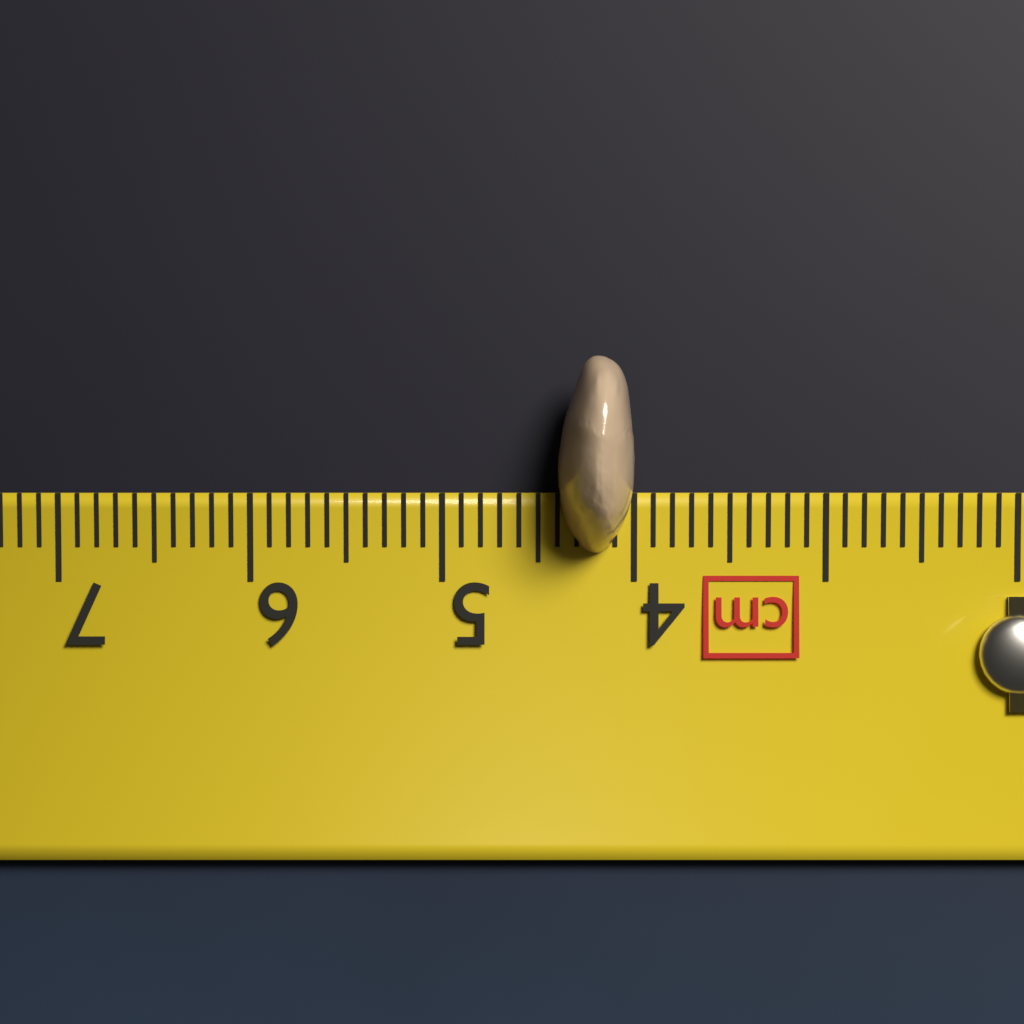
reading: 4.4 cm
